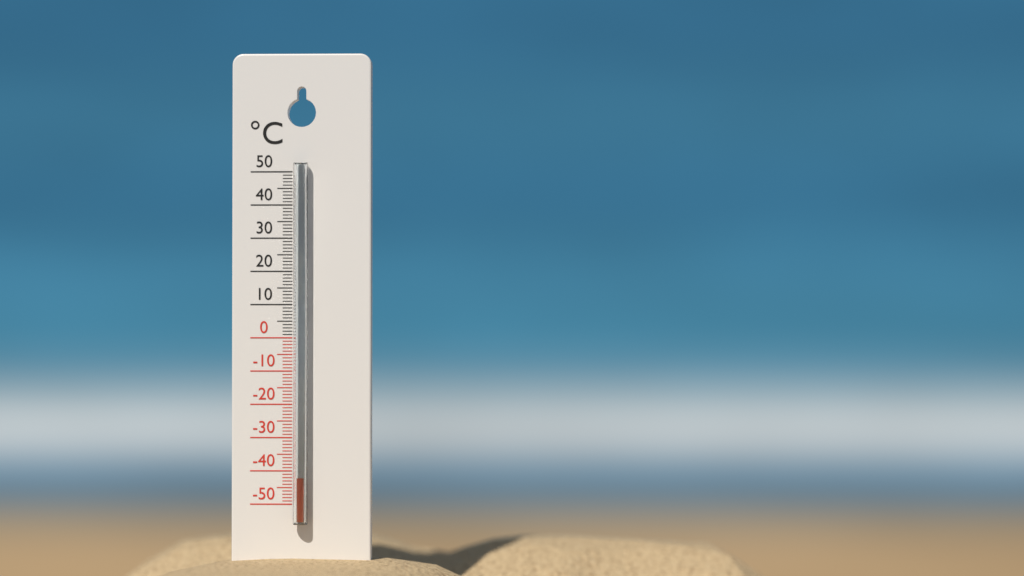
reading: -42 °C
